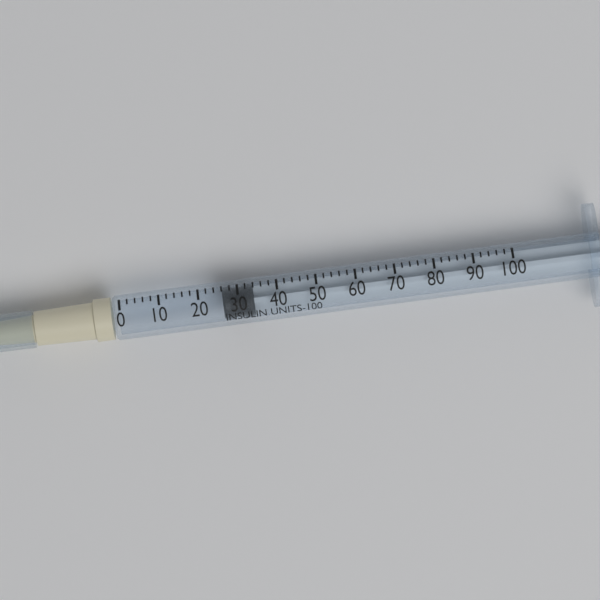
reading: 26 units
